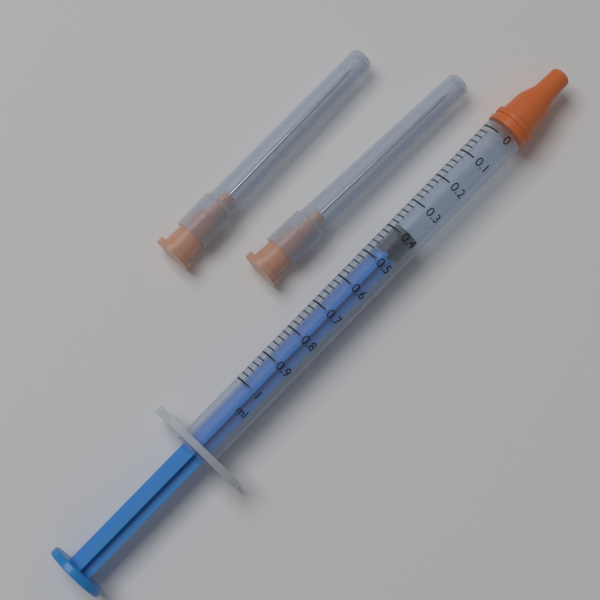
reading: 0.38 ml
